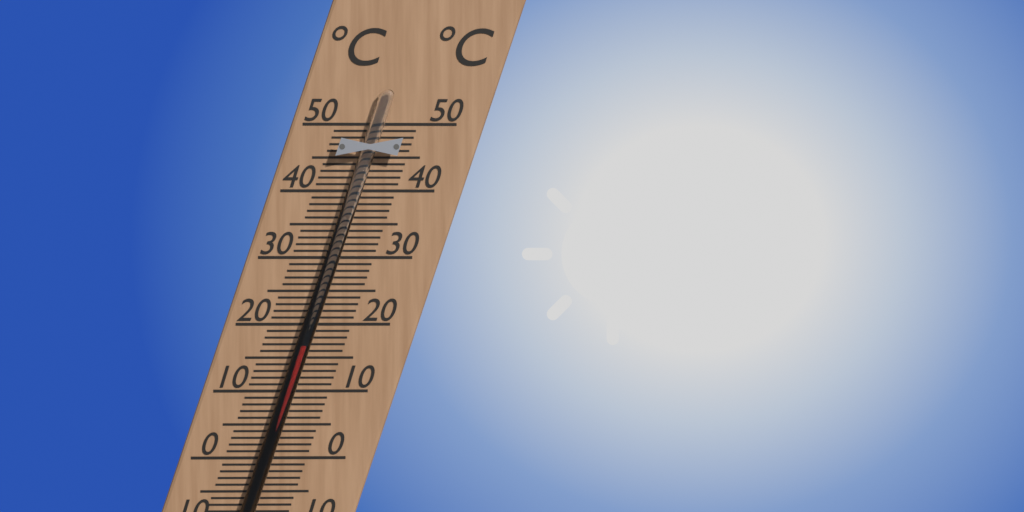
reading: 17 °C
